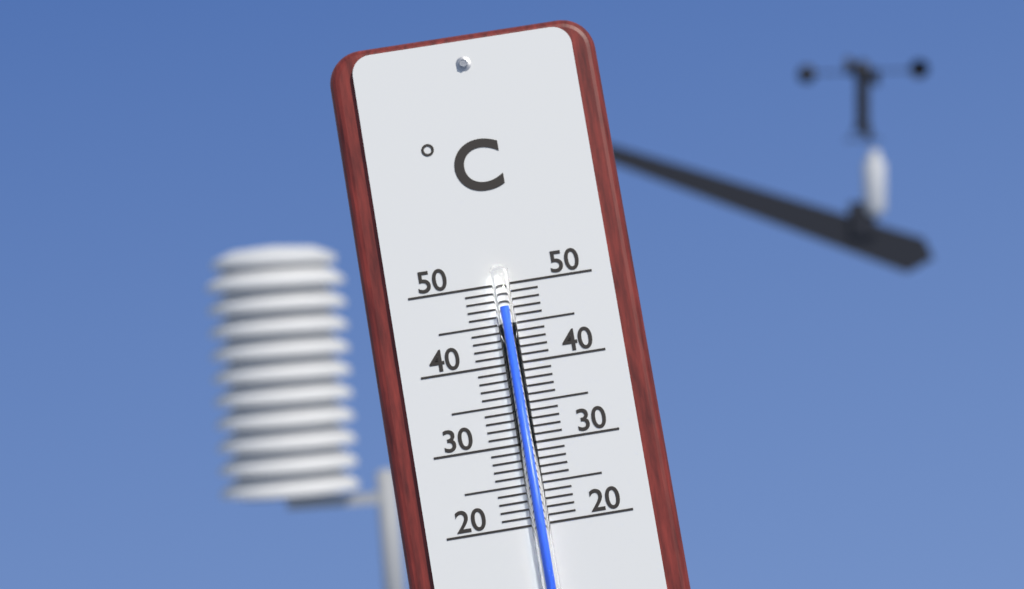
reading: 47 °C
